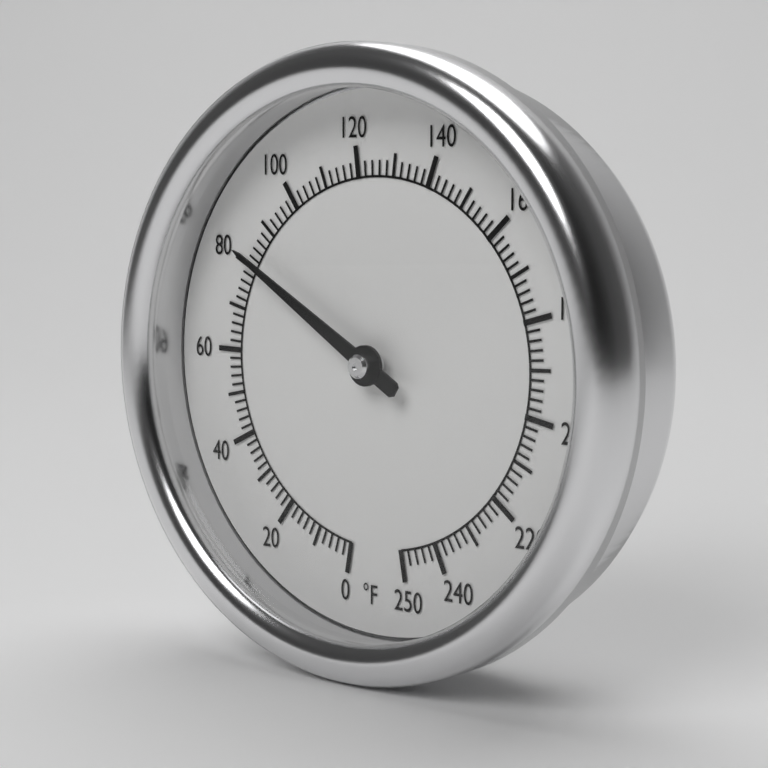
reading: 82 °F
